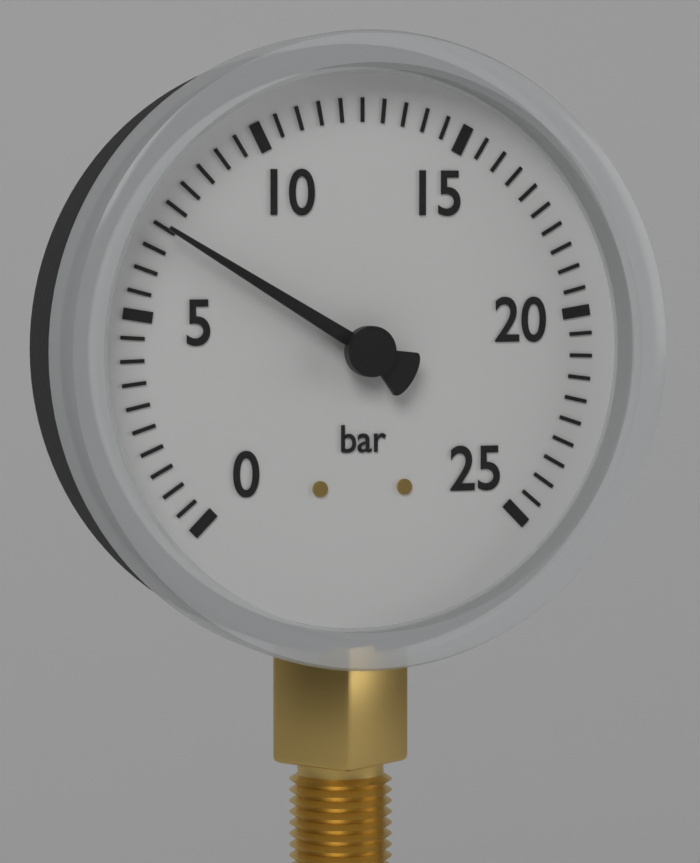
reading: 7.0 bar
